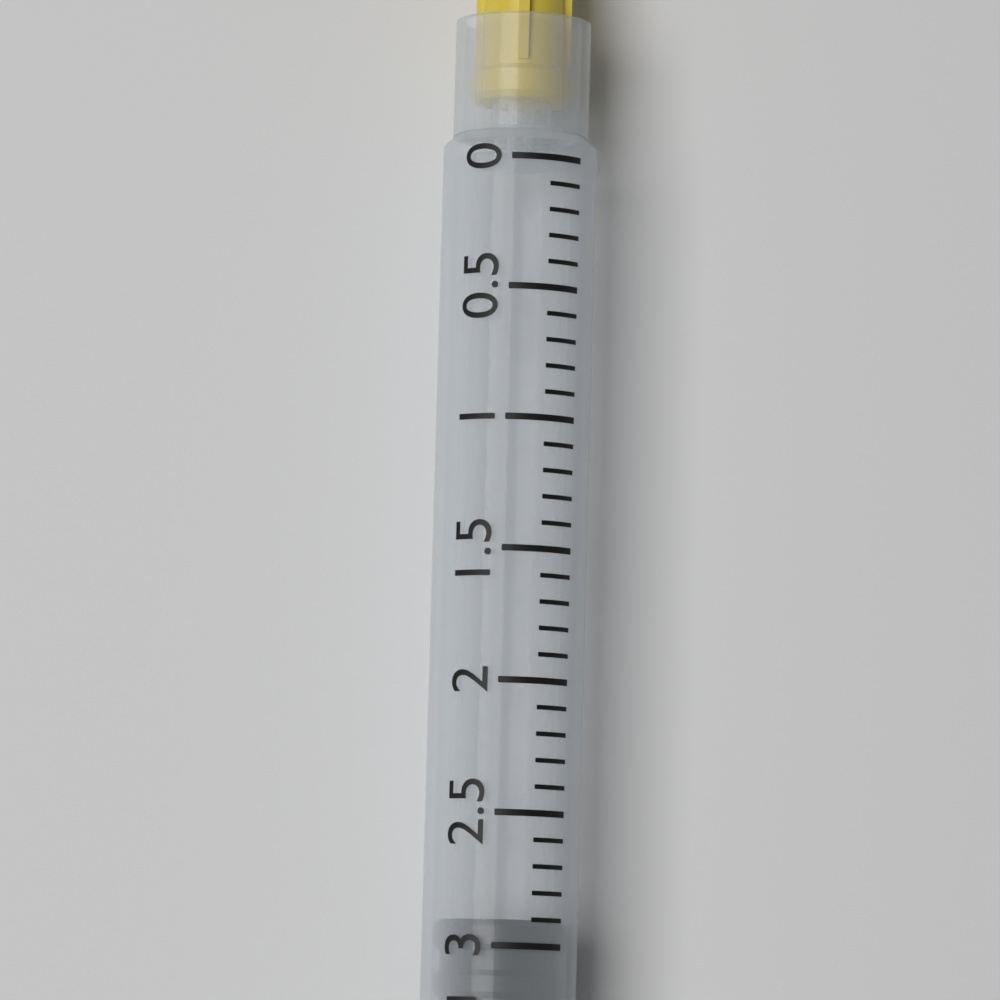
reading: 2.9 ml
